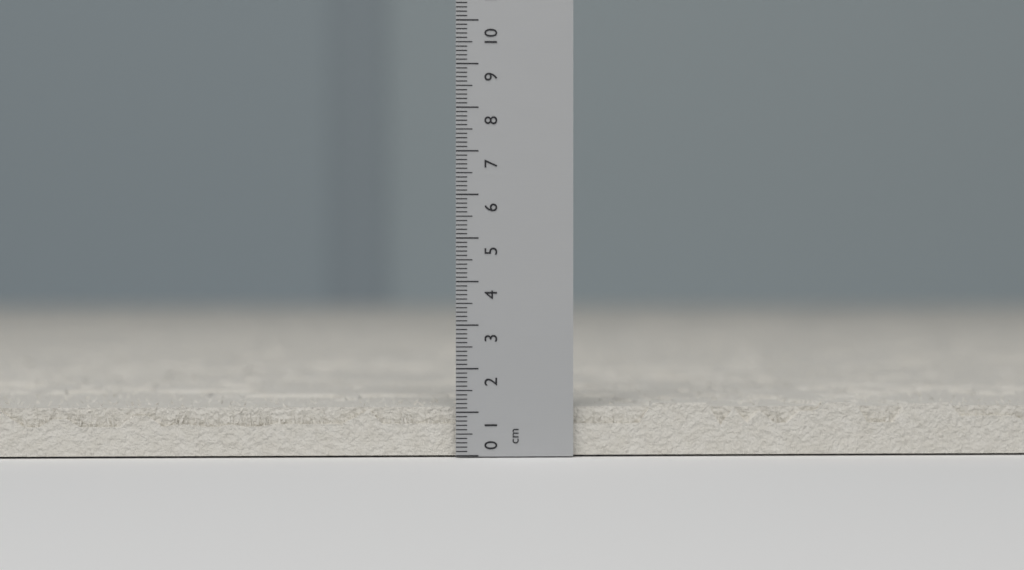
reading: 1.2 cm
